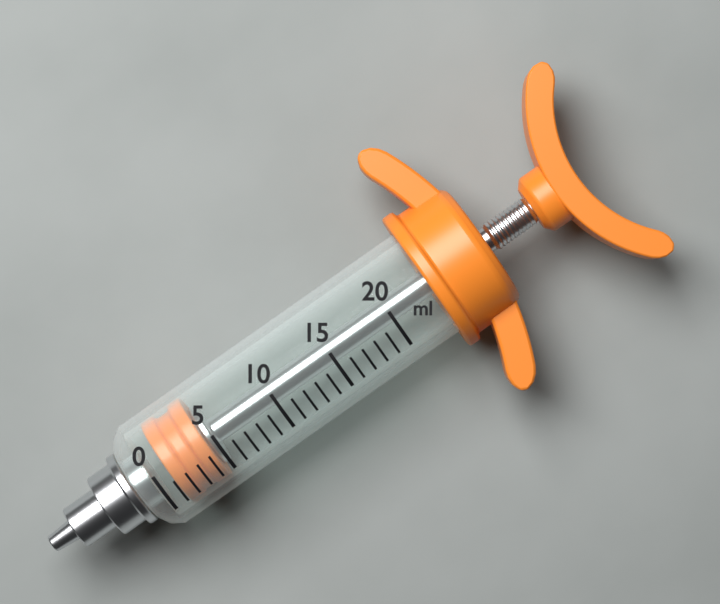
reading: 1 ml
